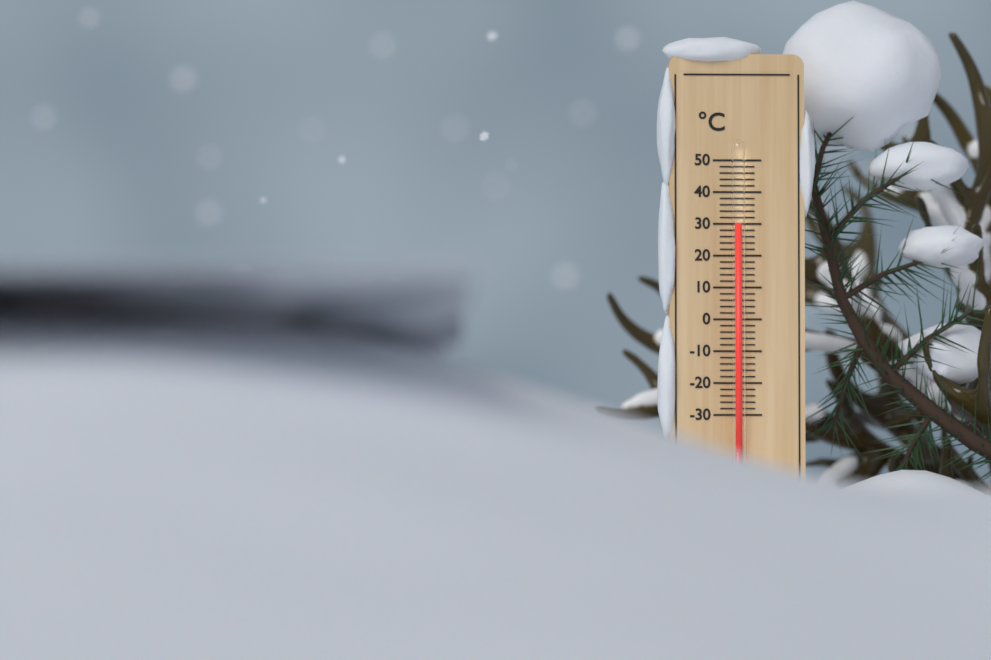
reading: 30 °C
